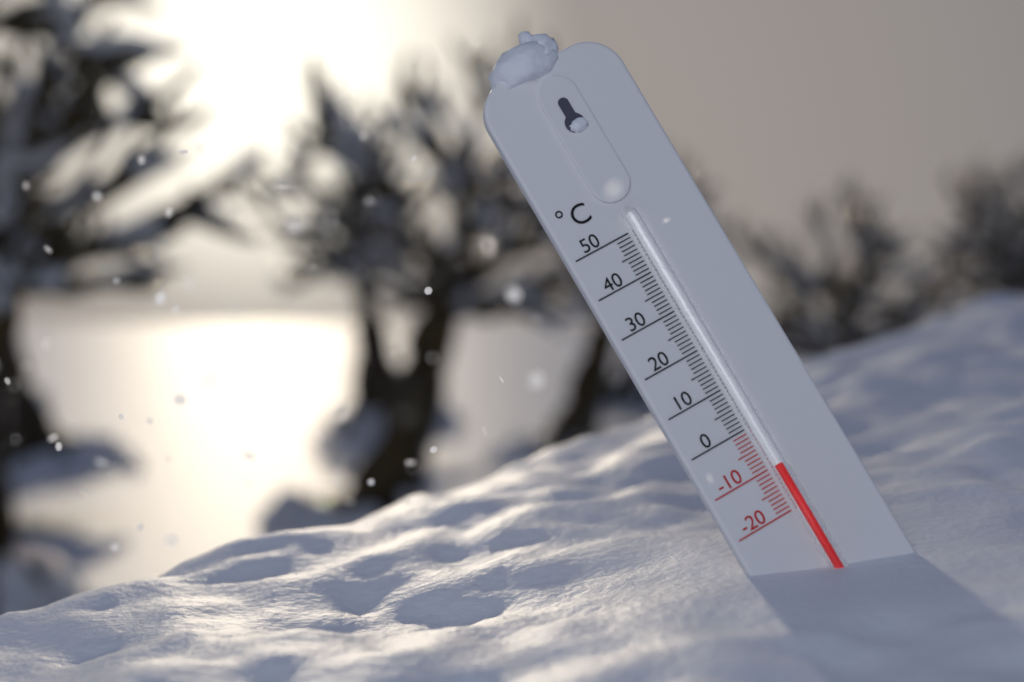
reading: -10 °C
